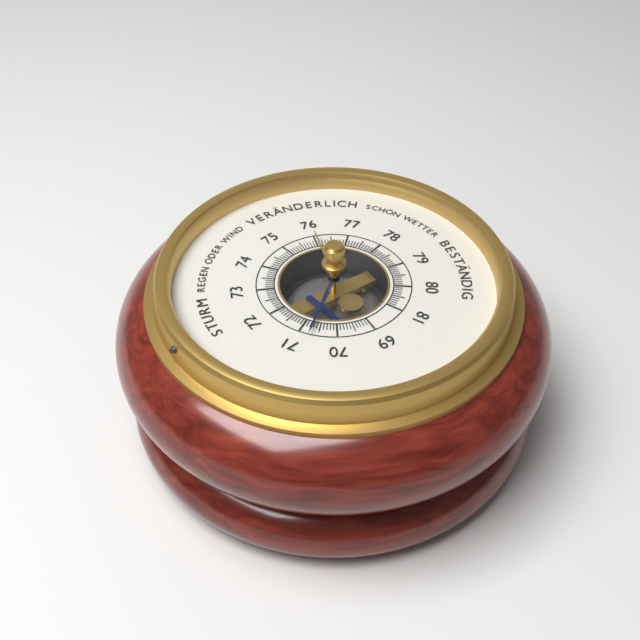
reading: 70.7 (no unit)
